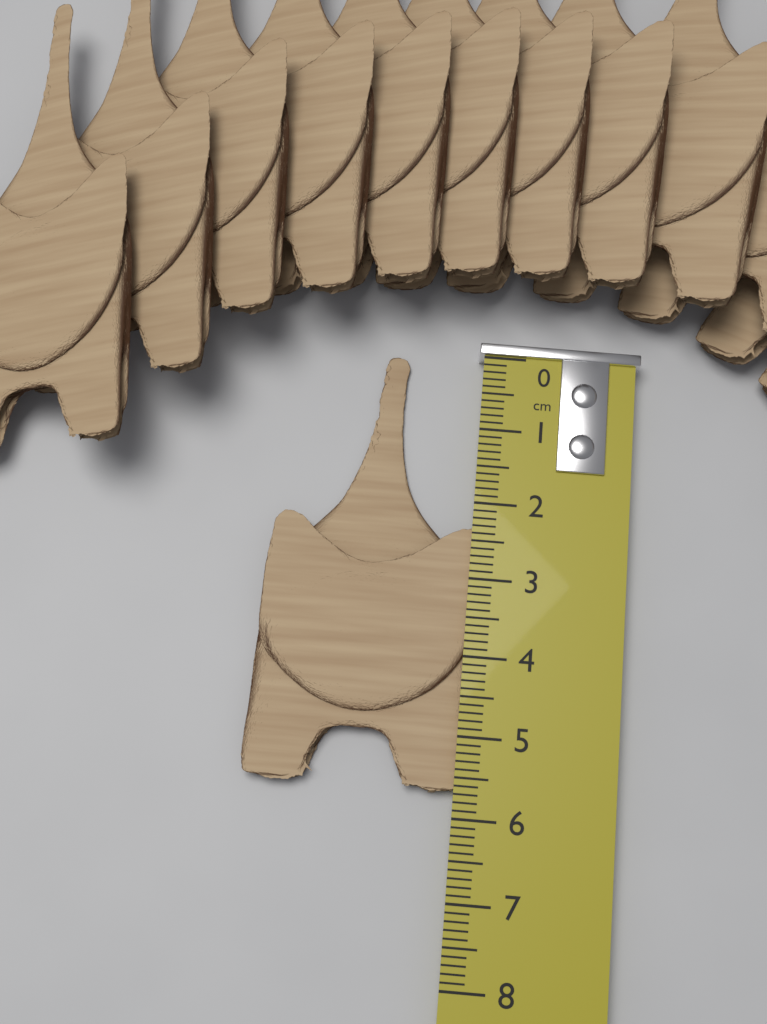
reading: 5.7 cm
